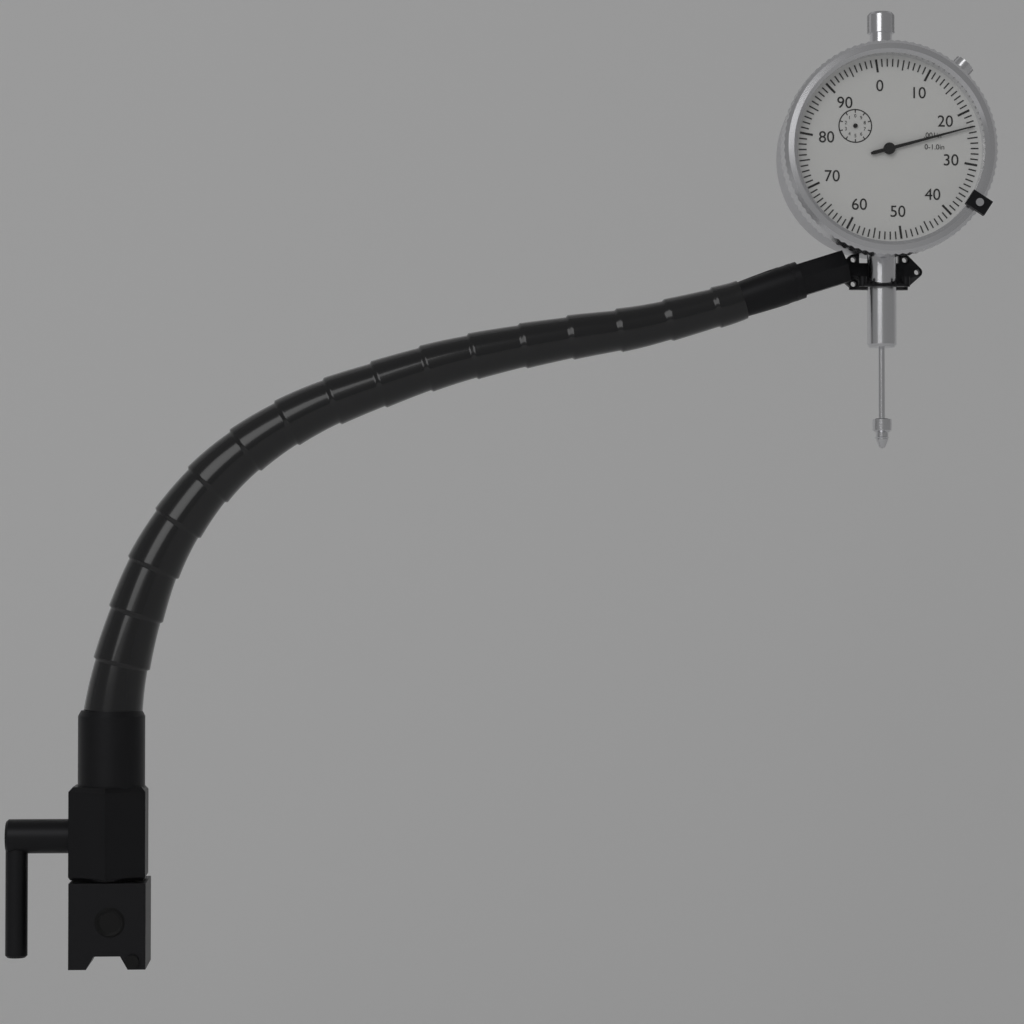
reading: 0.023 in
